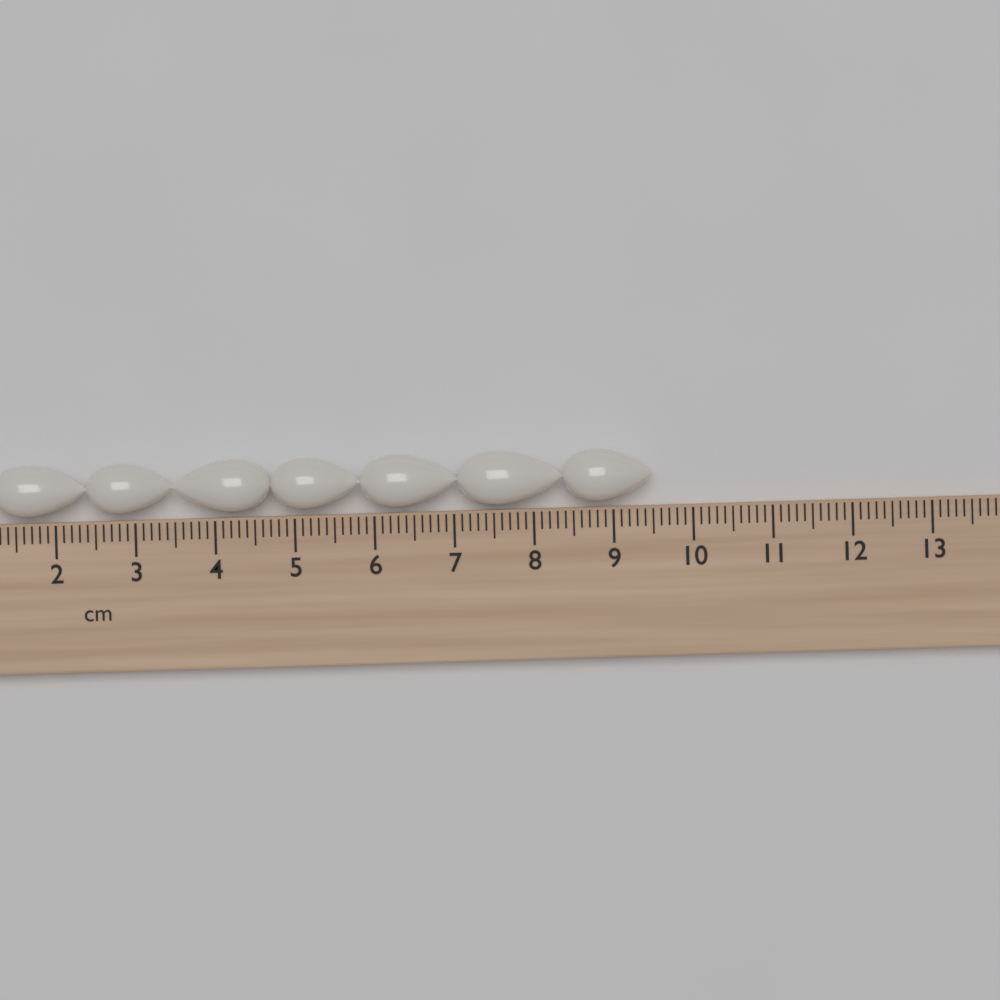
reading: 9.5 cm
